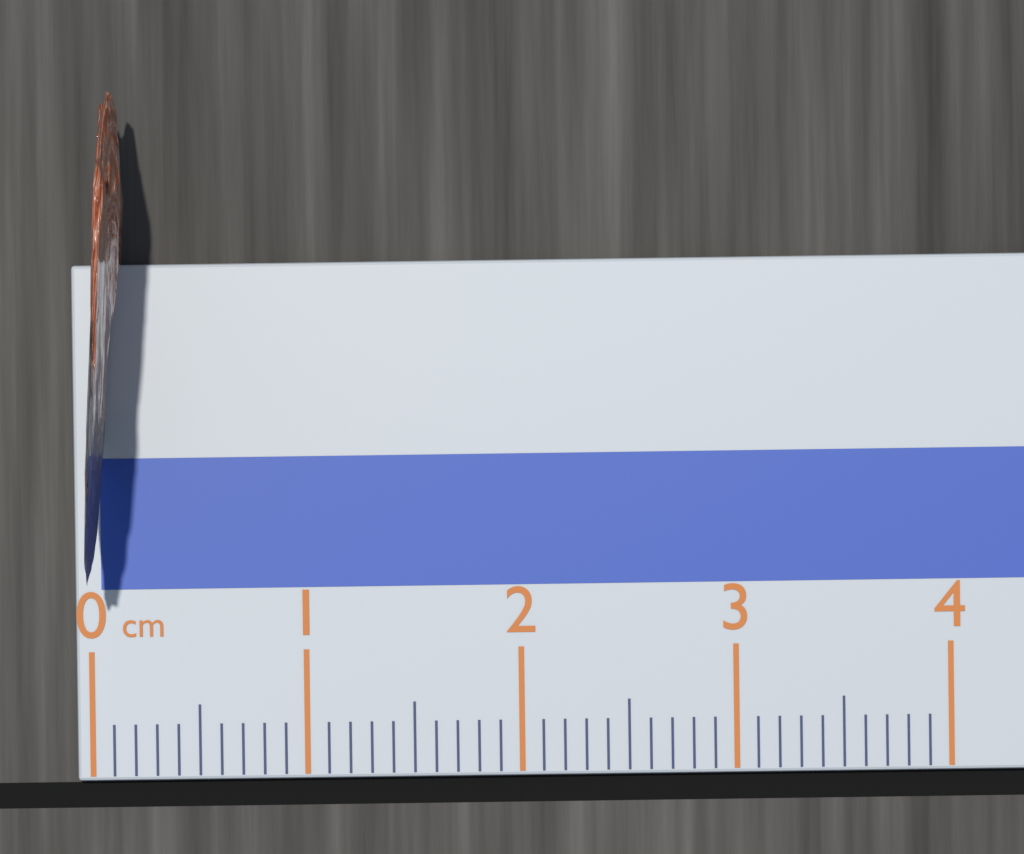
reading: 0.2 cm
